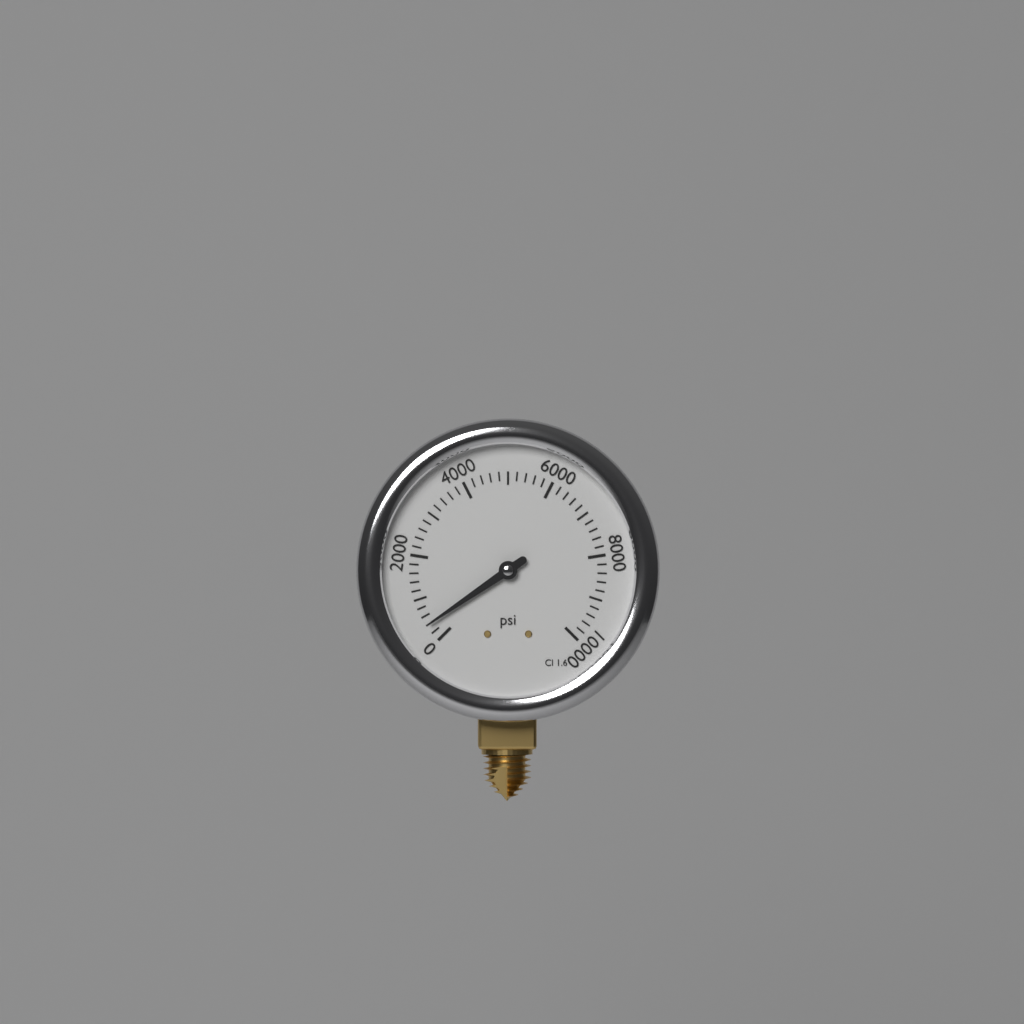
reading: 400 psi
